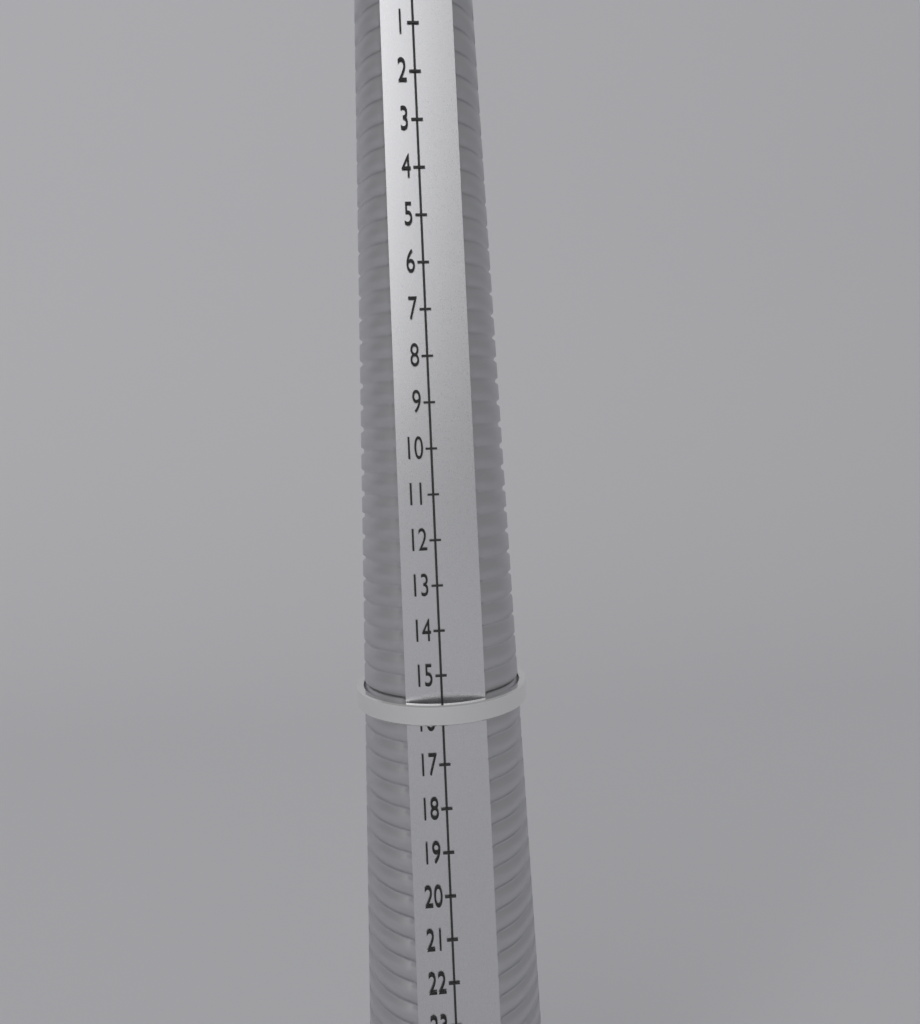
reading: 16 (no unit)
